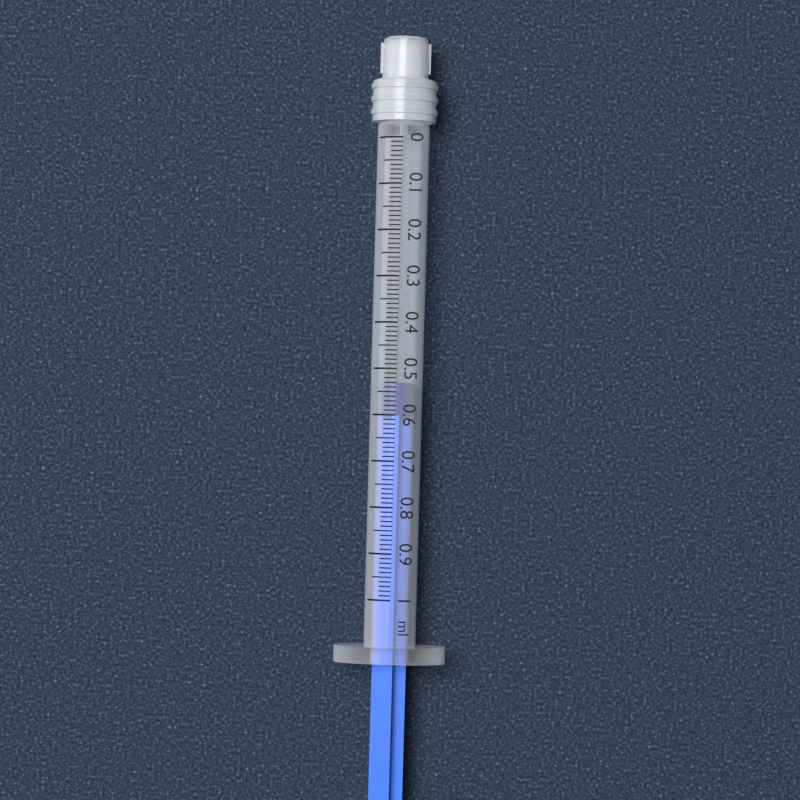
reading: 0.53 ml
